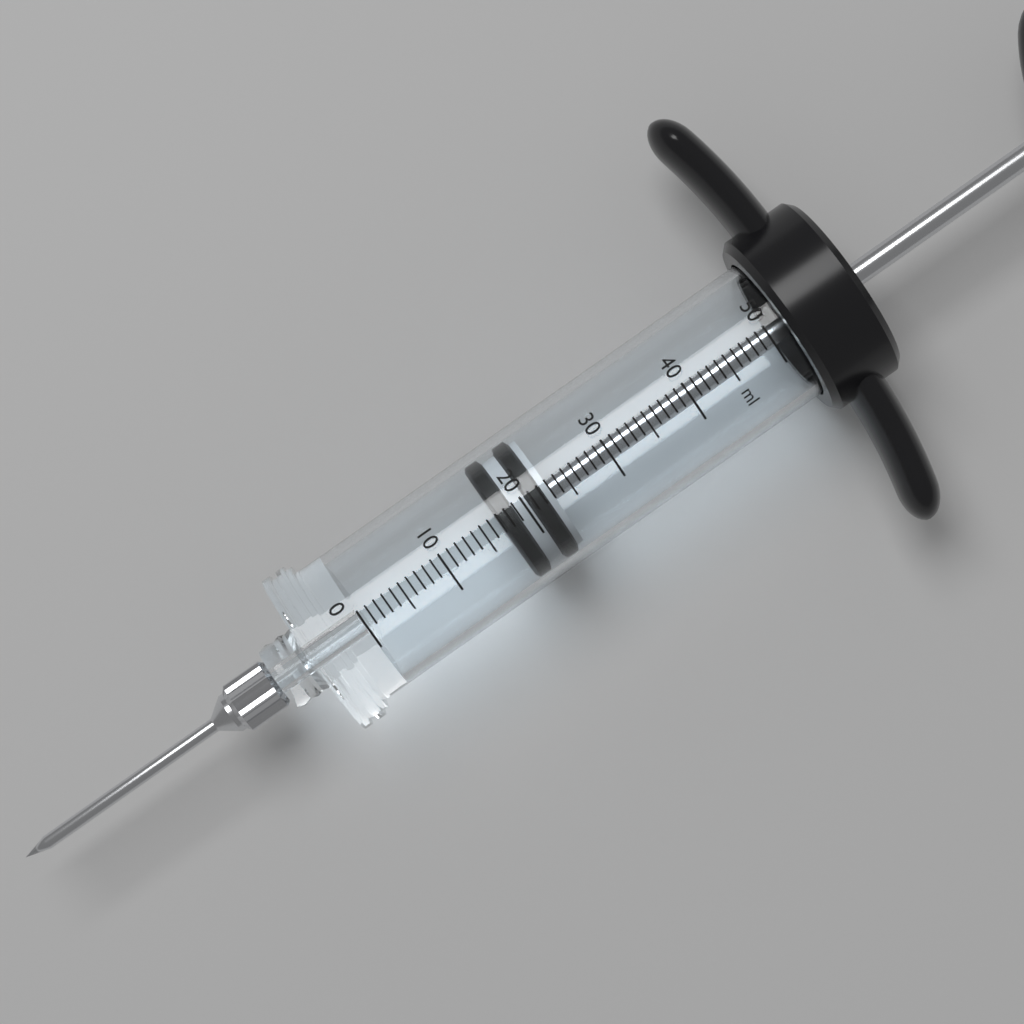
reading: 17 ml
